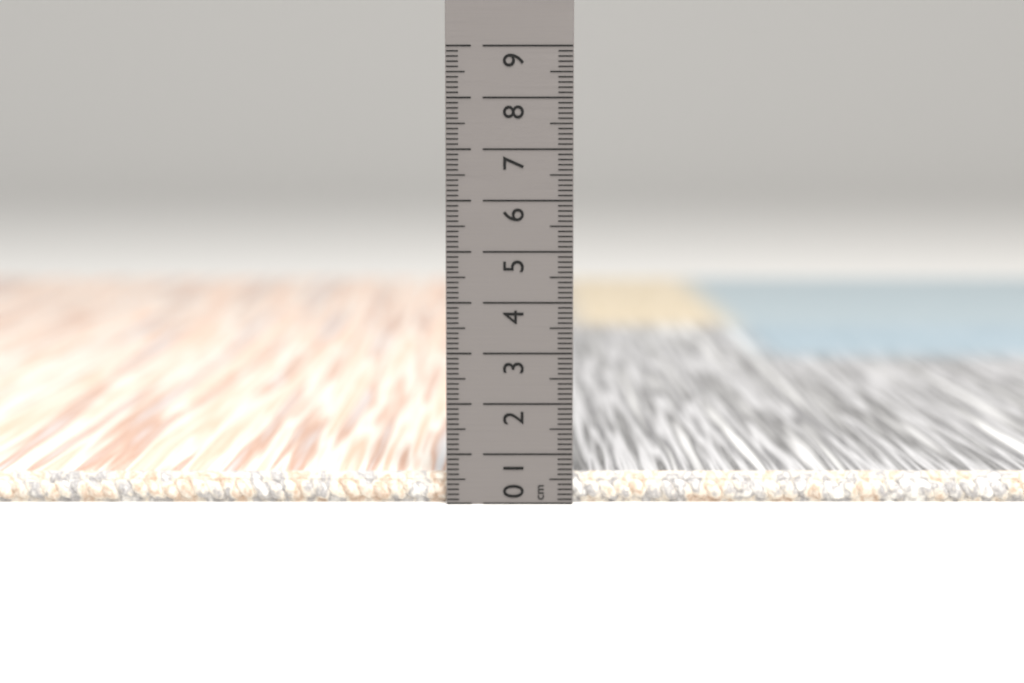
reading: 0.6 cm
